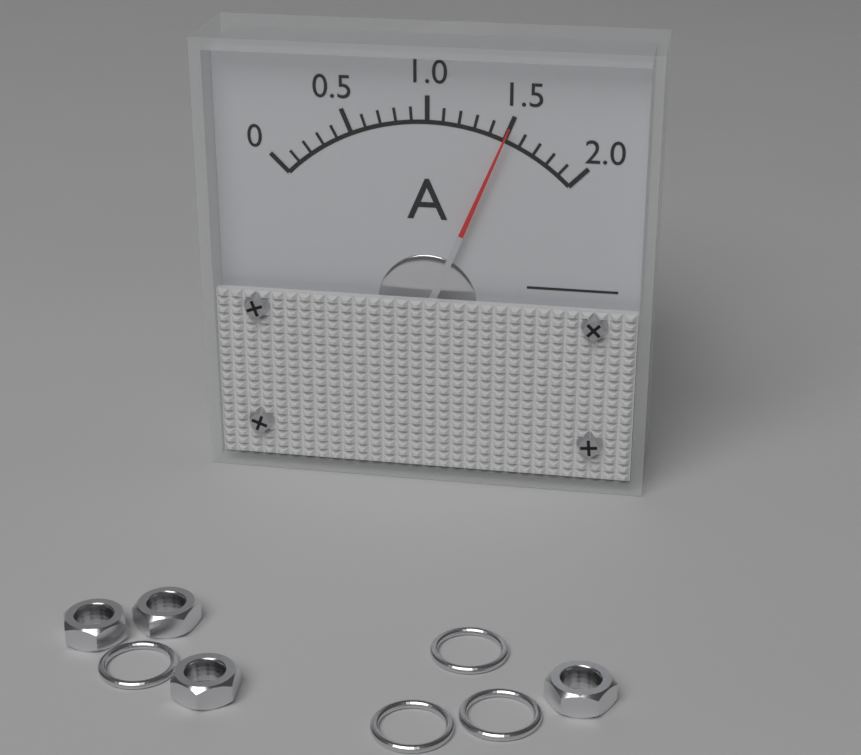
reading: 1.5 A
